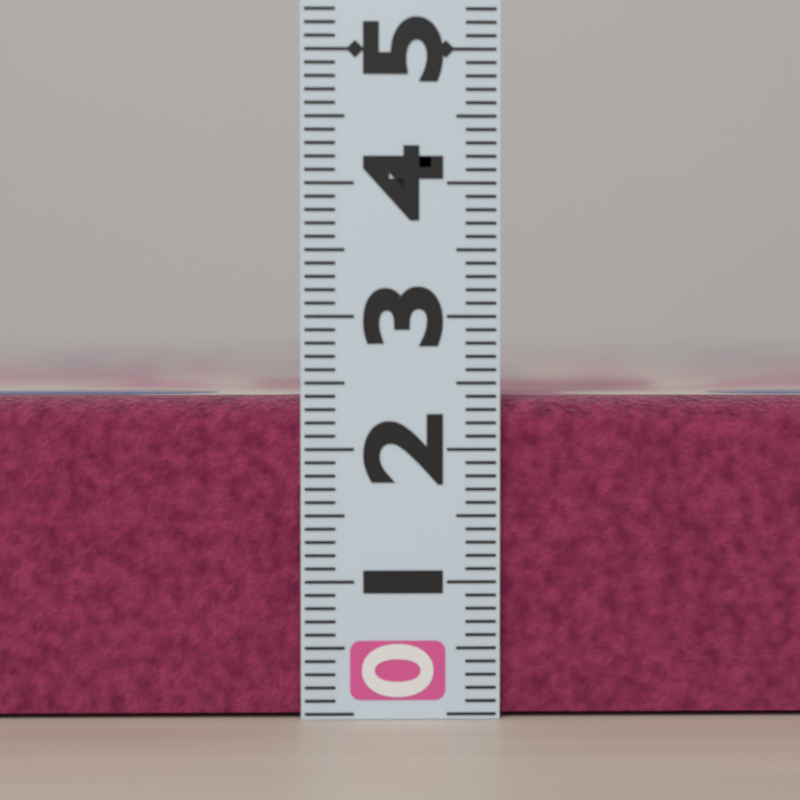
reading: 2.4 (no unit)
